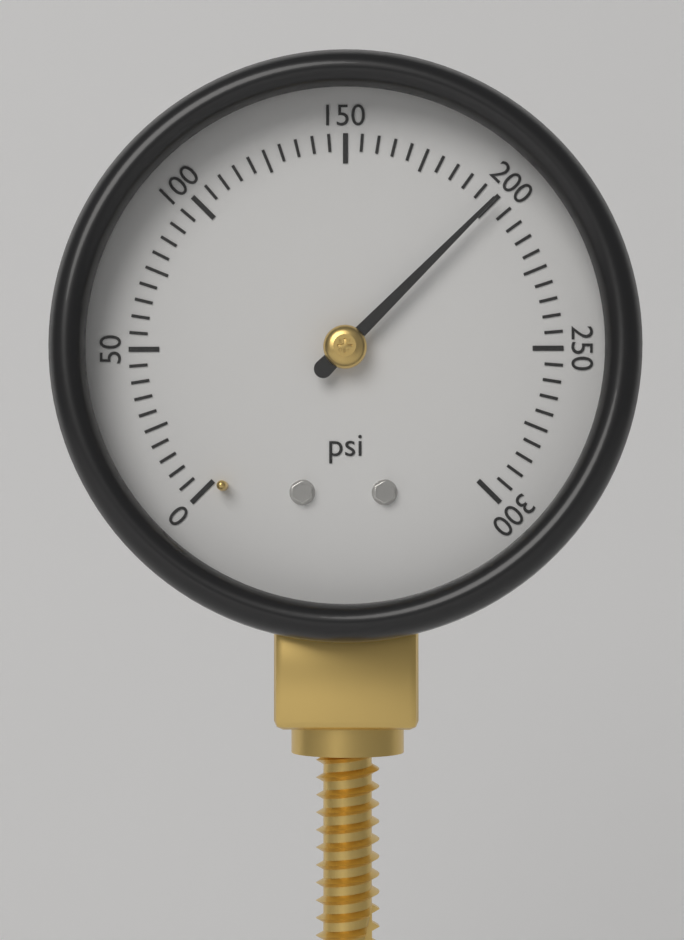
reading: 200 psi
